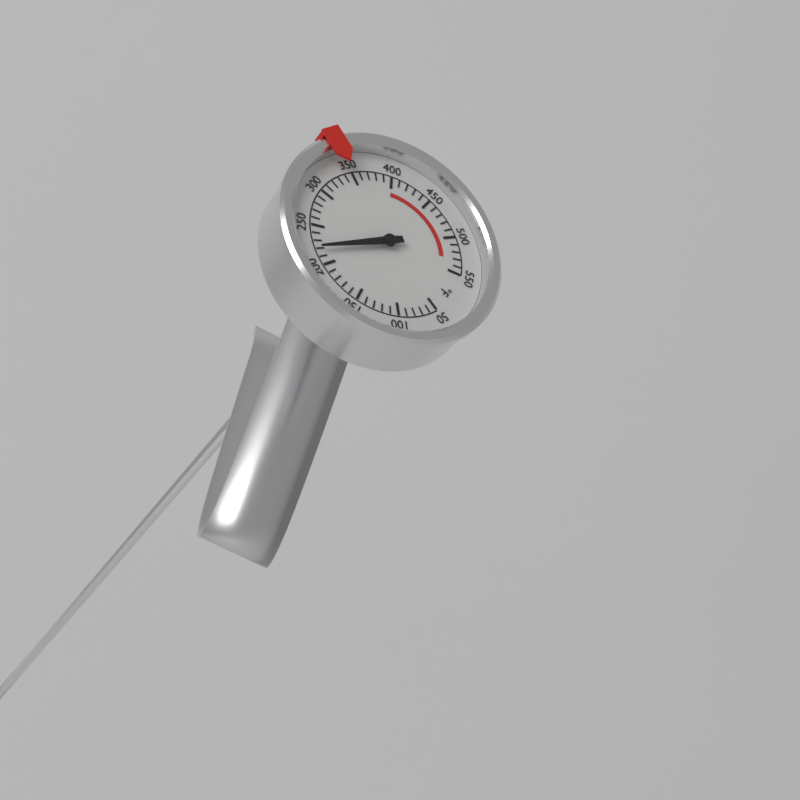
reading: 220 °F
